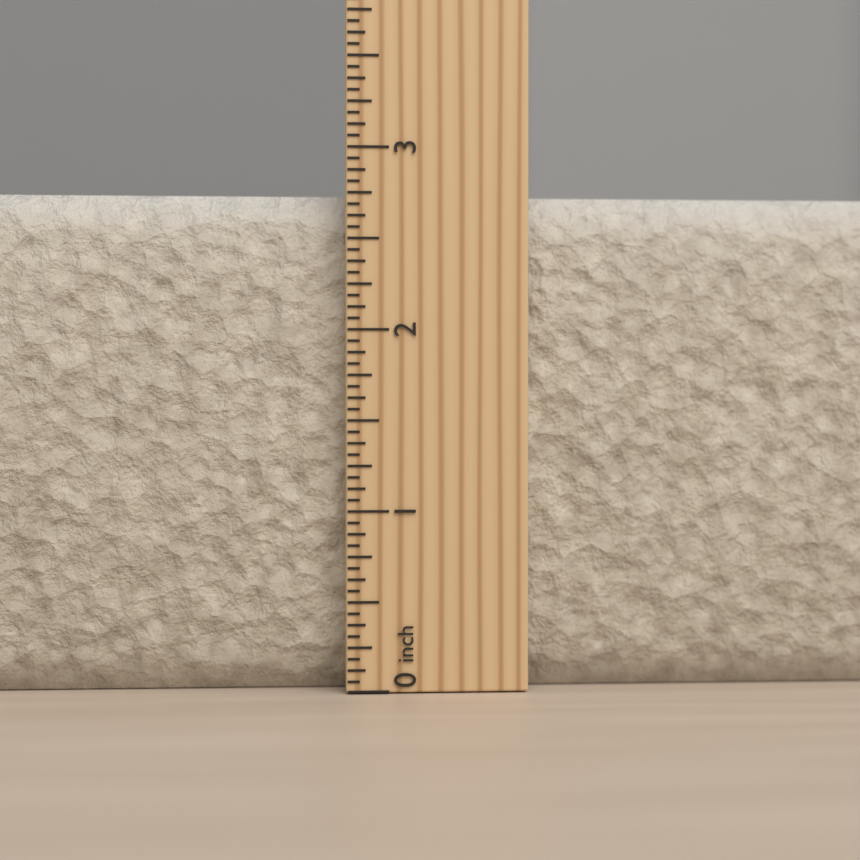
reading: 2.7500 inch
